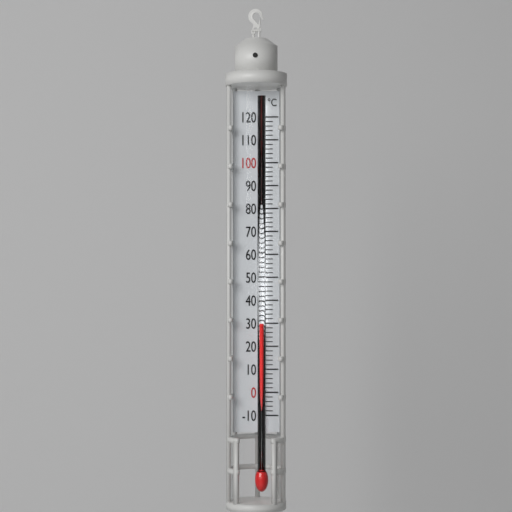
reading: 30 °C
